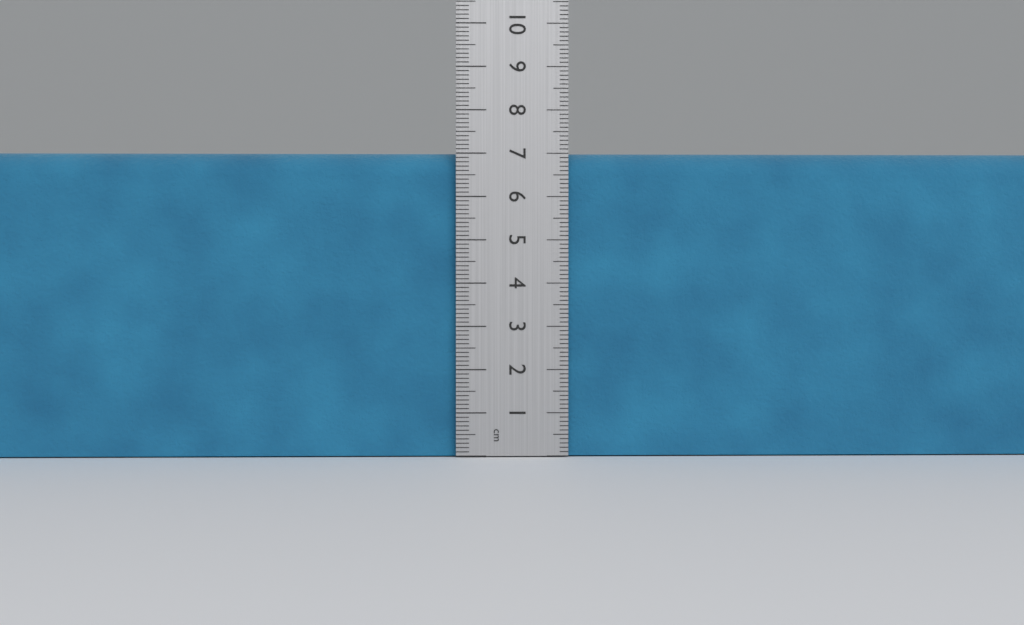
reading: 7.0 cm
